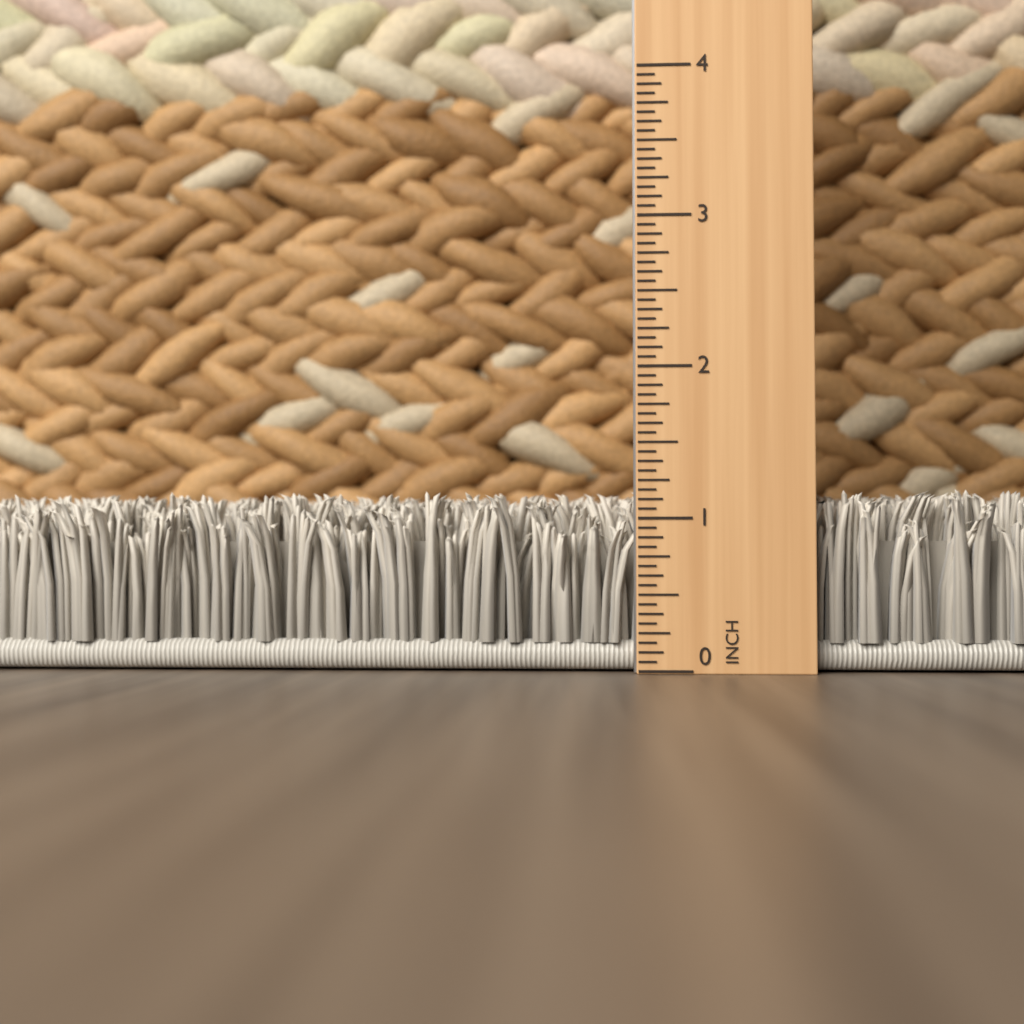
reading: 1.1875 in
